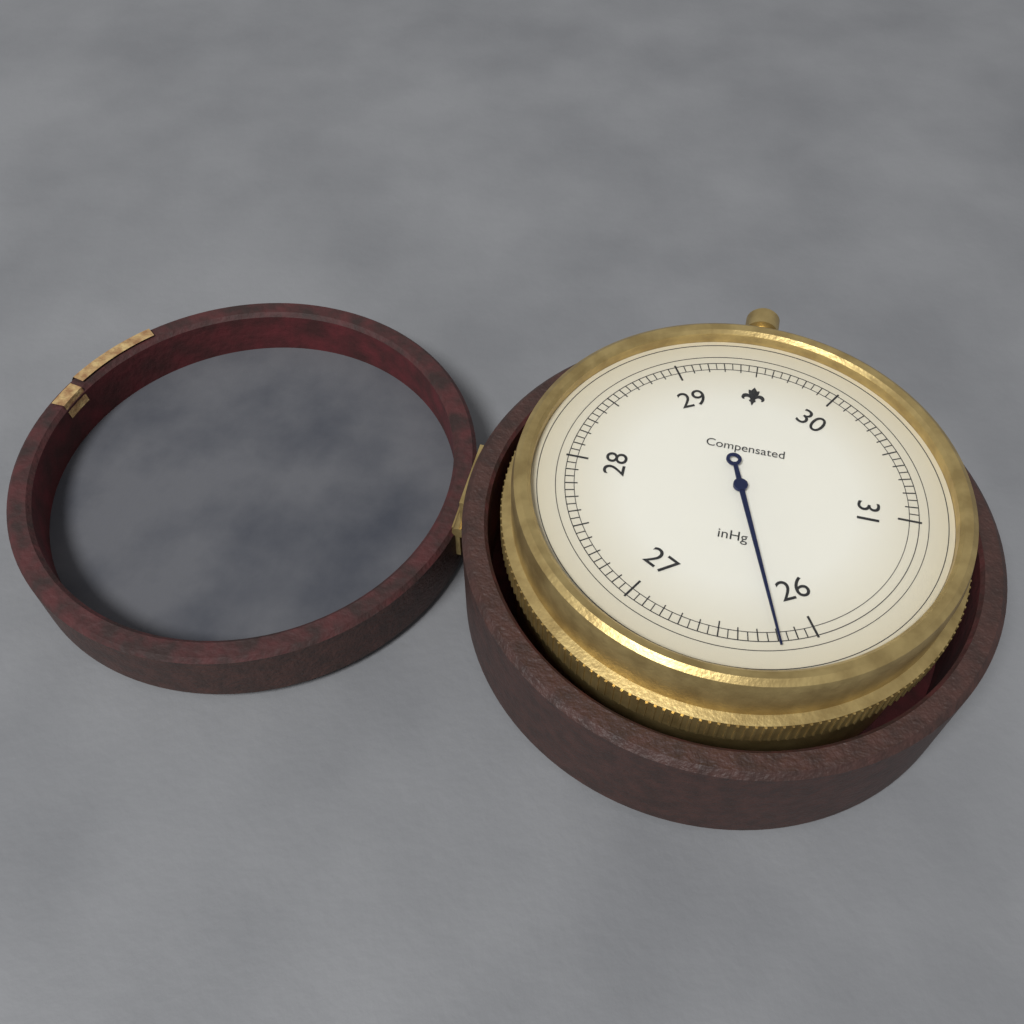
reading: 26.20 inHg
